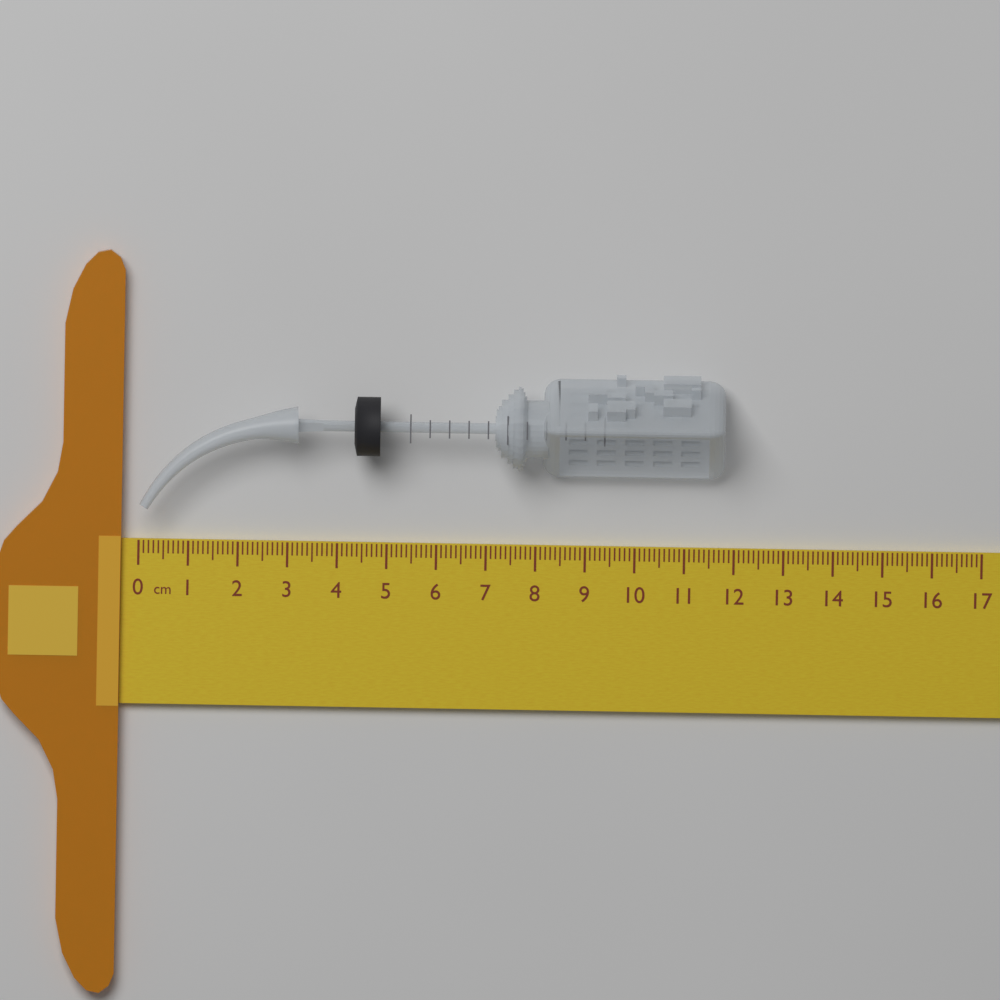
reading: 11.8 cm
